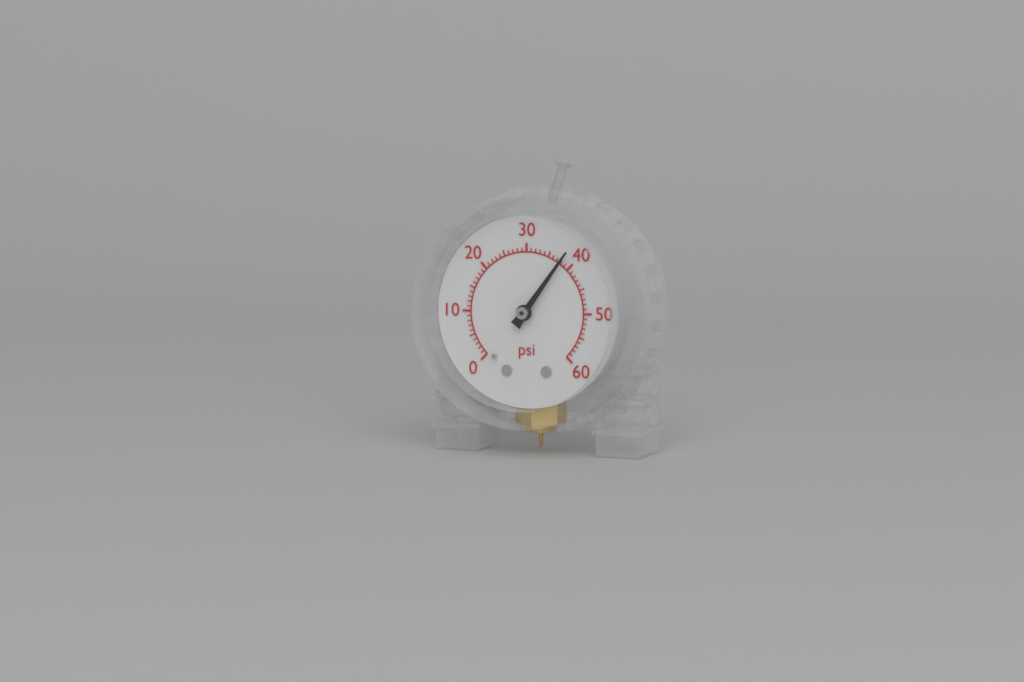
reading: 38 psi
